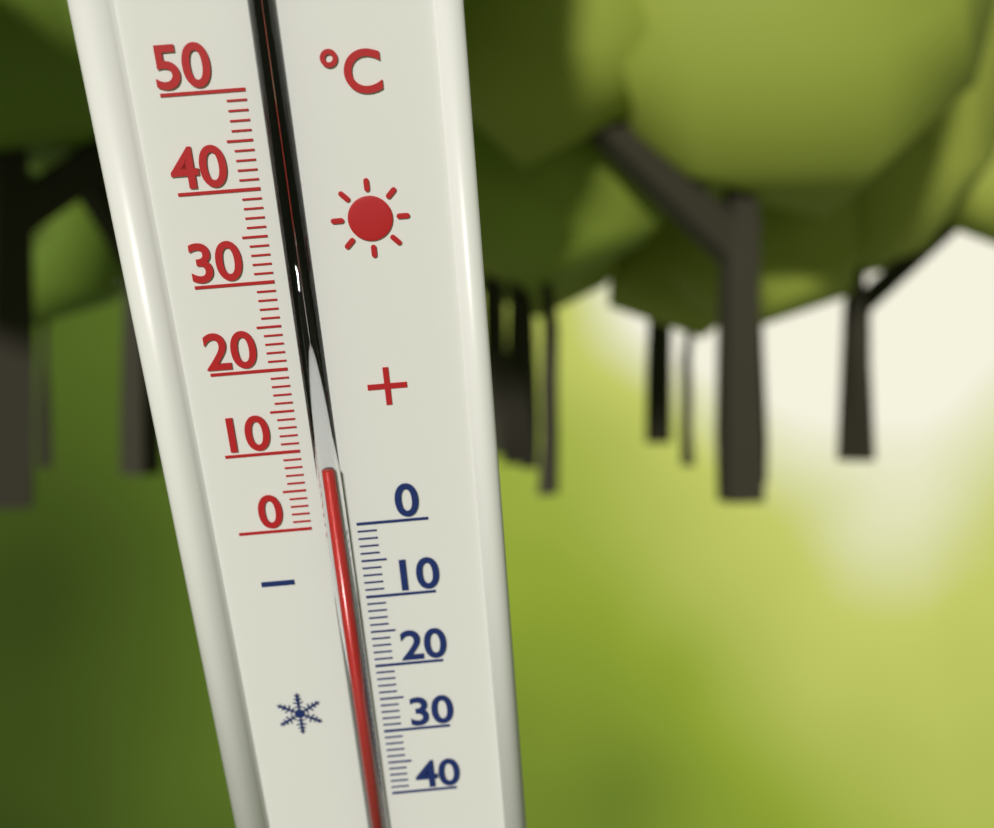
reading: 8 °C
